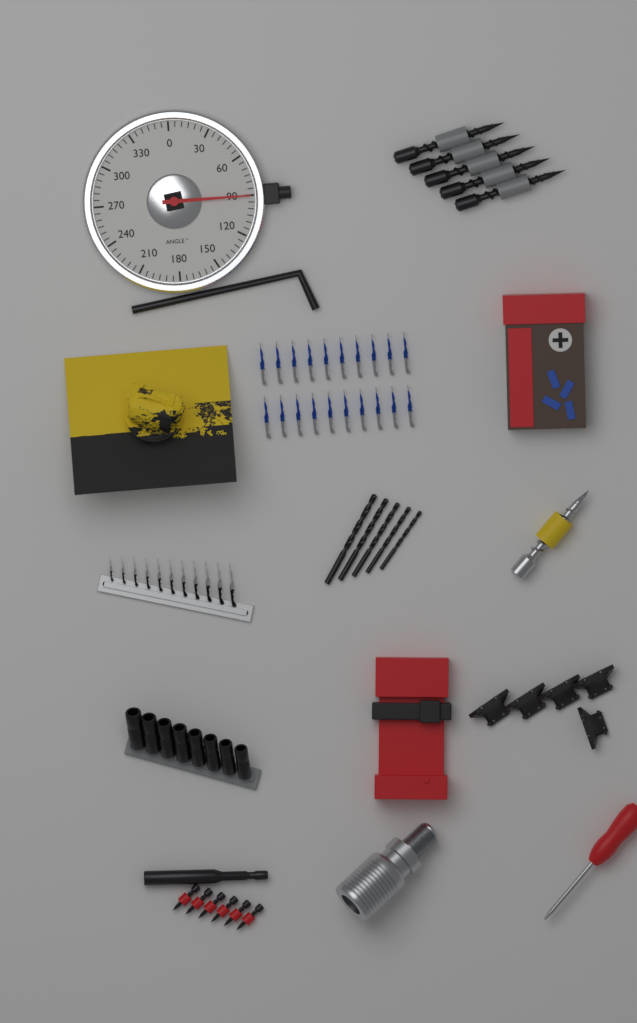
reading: 90 °
